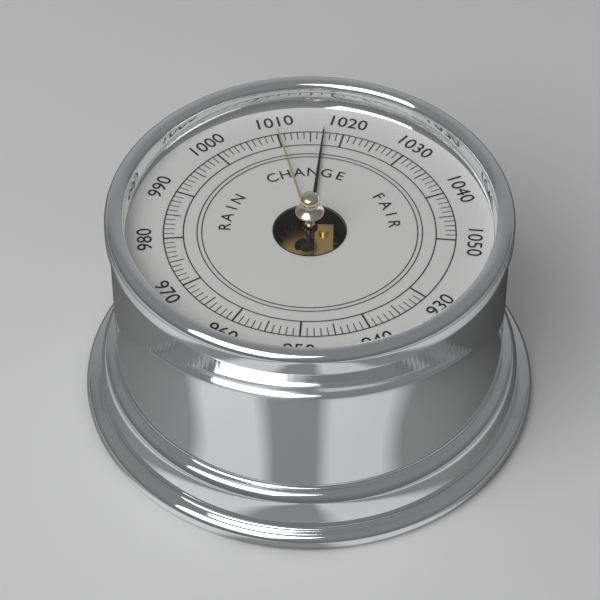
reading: 1017 (no unit)
